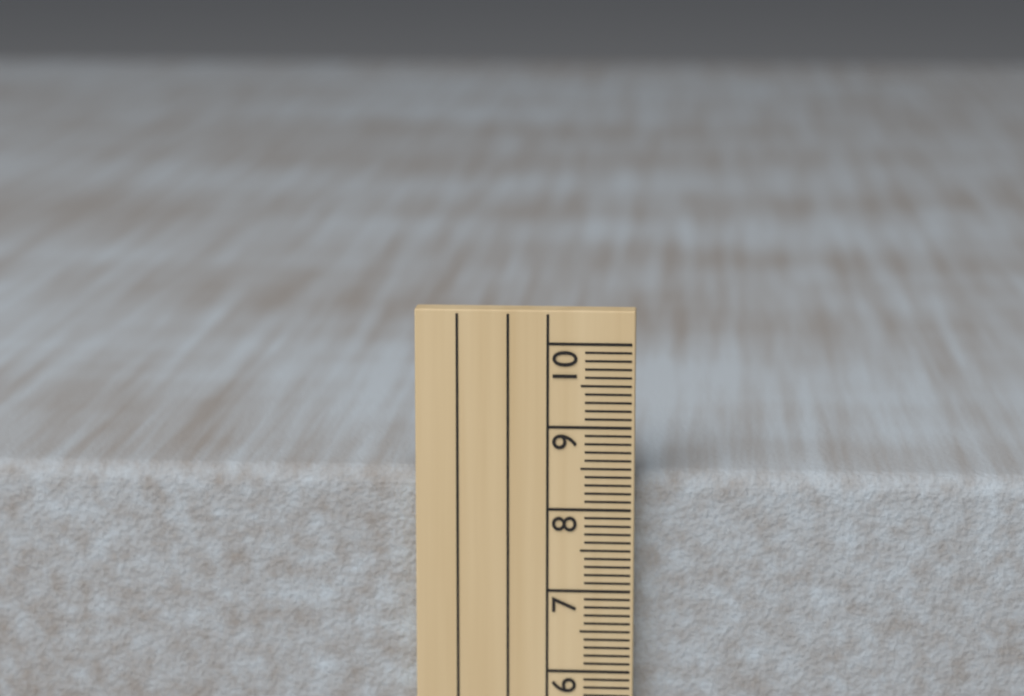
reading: 8.4 cm
